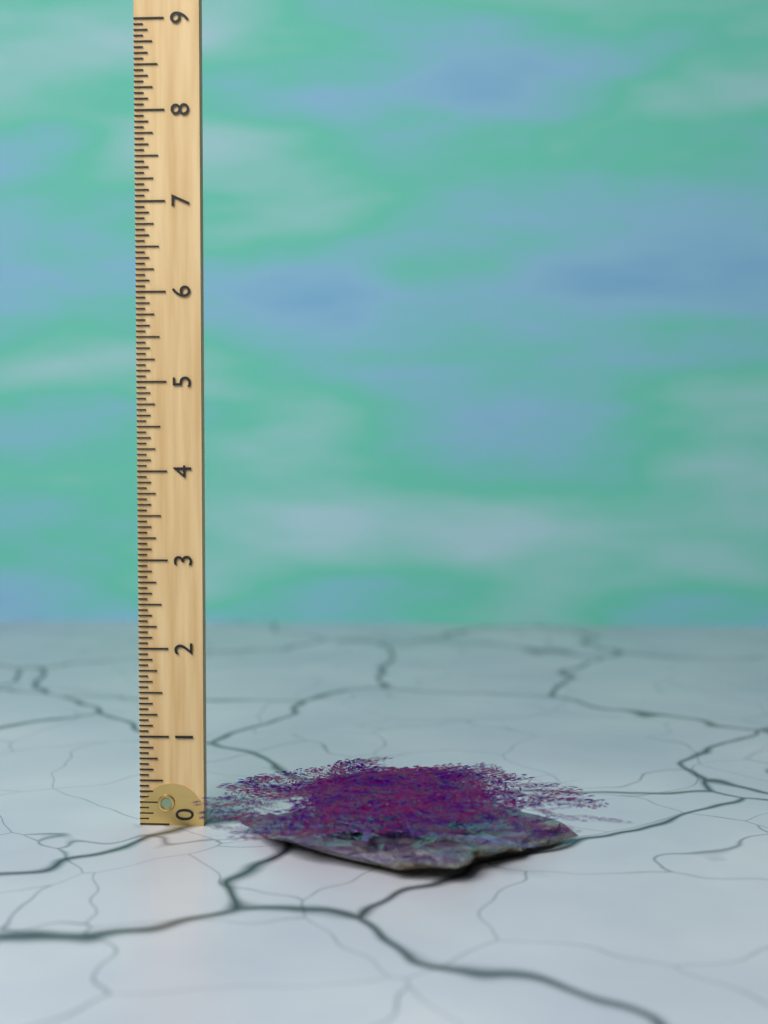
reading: 0.8750 (no unit)
